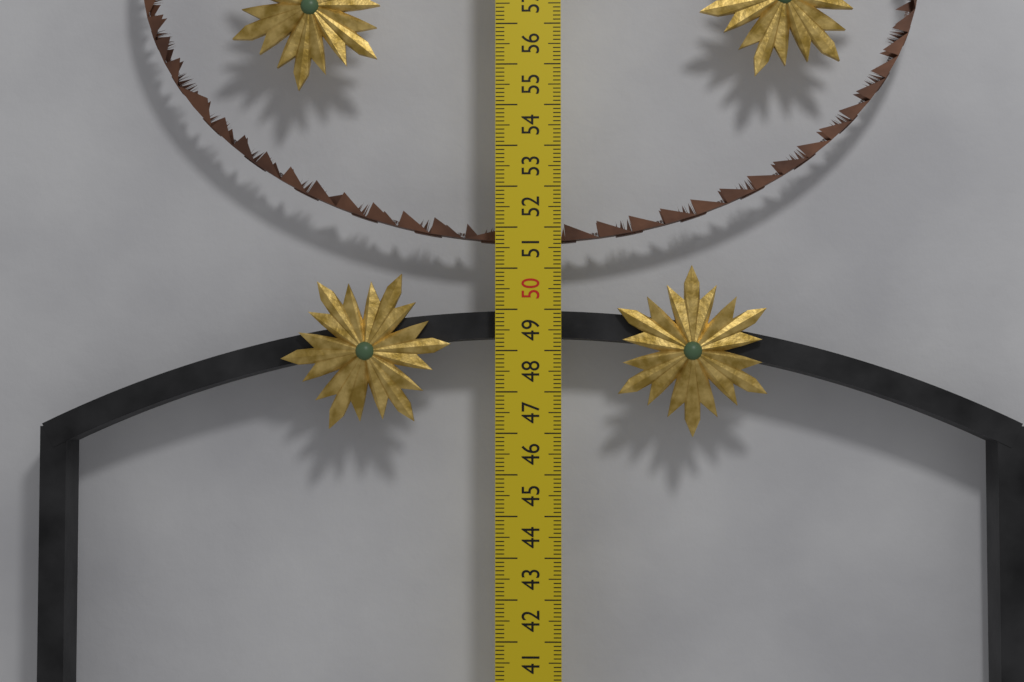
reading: 49.0 cm
